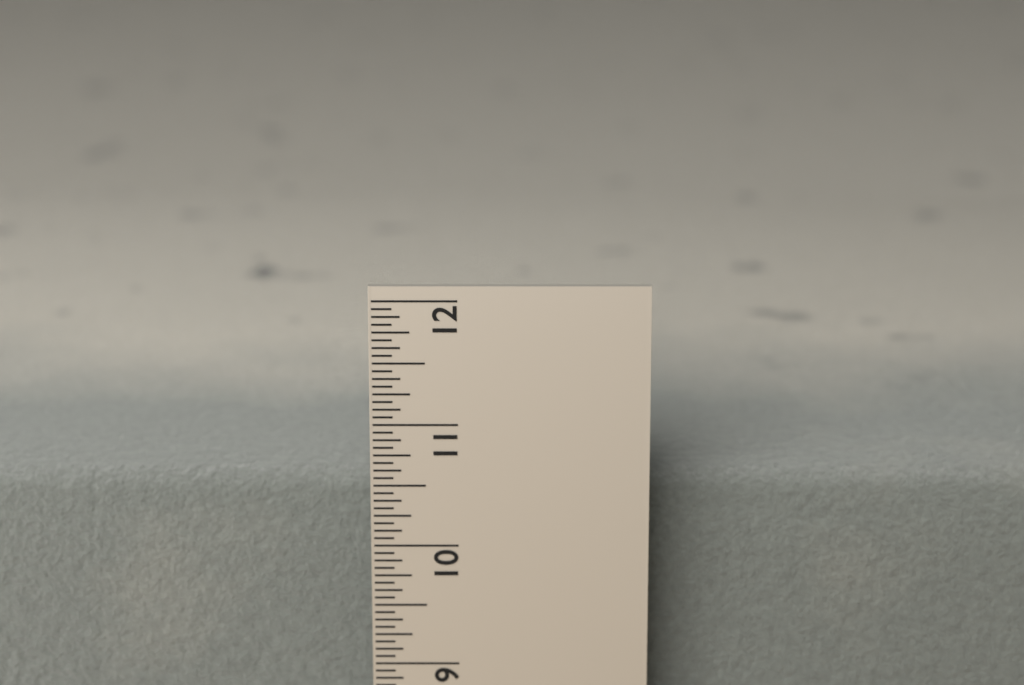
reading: 10.4375 in
